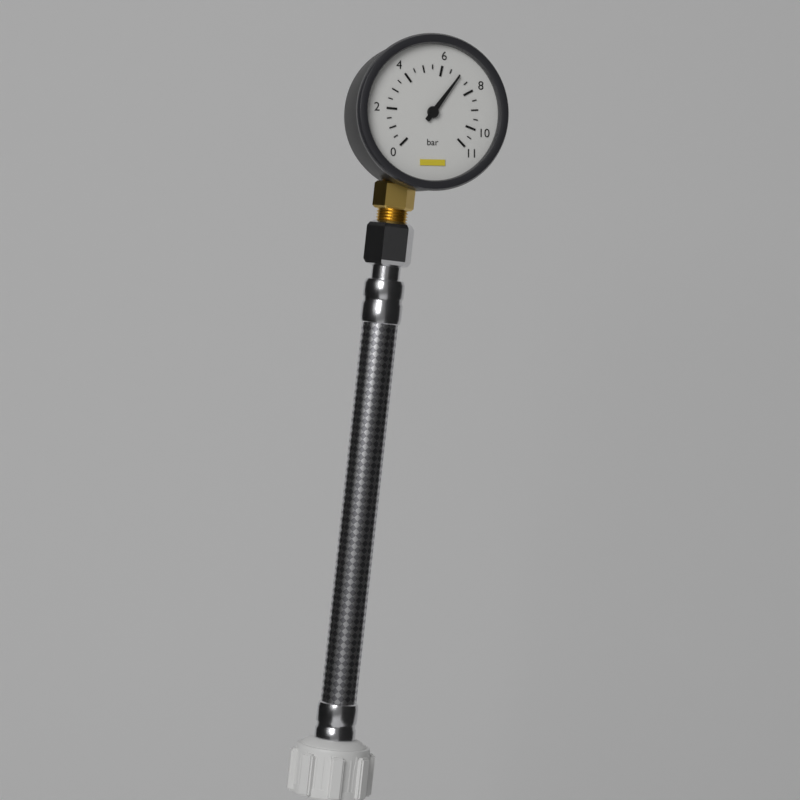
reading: 7.0 bar
